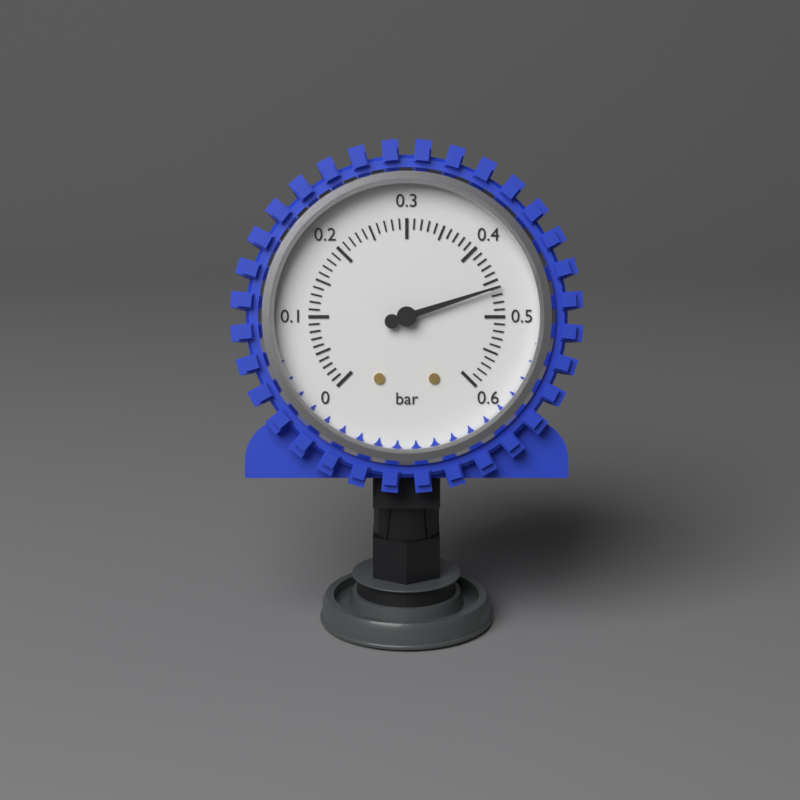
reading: 0.46 bar
